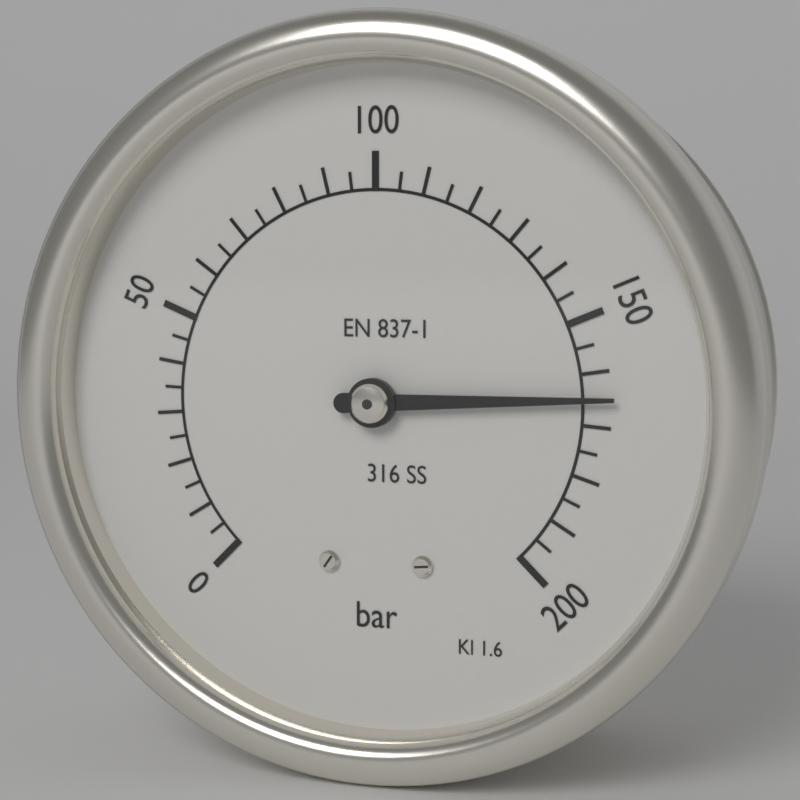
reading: 165 bar
